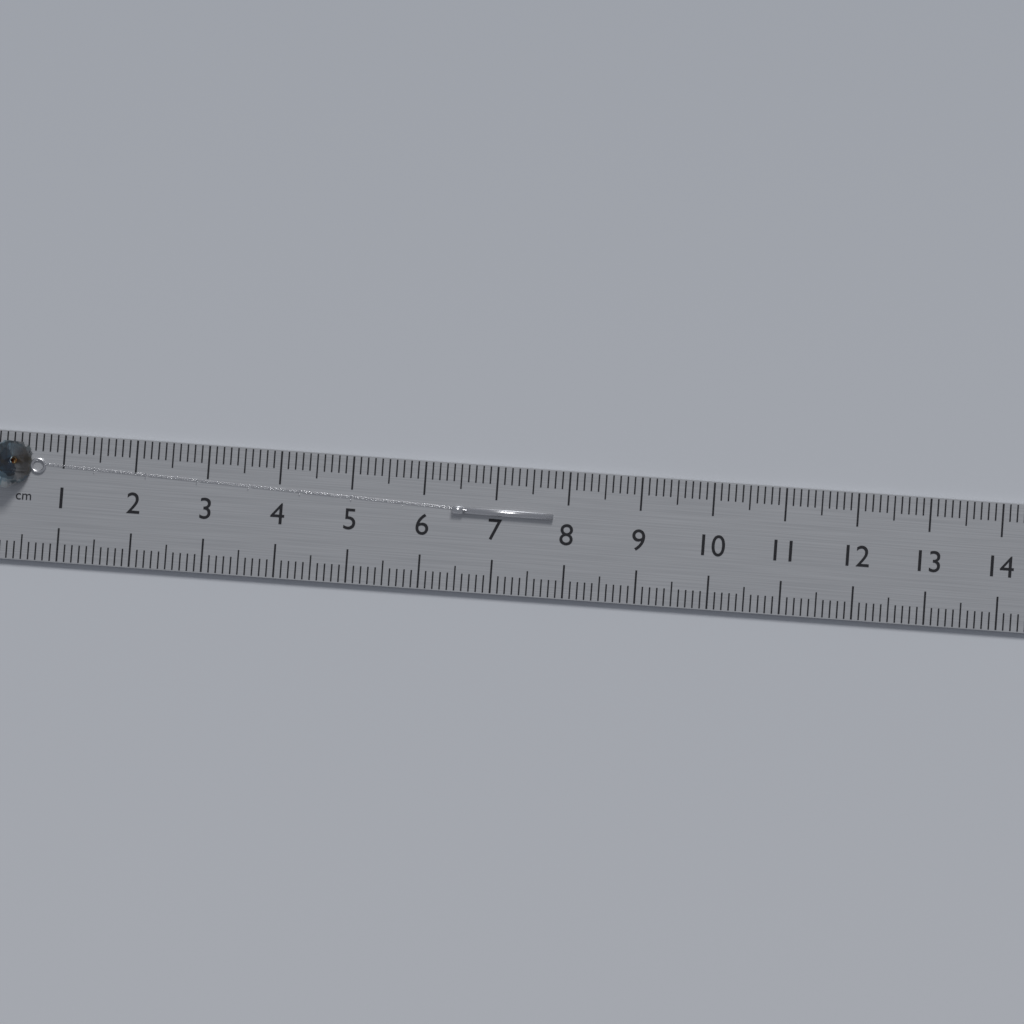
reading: 7.8 cm
